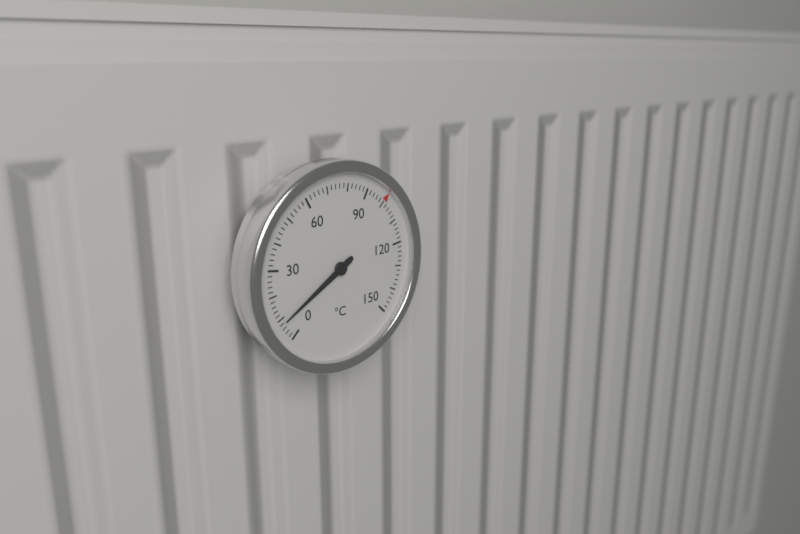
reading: 8 °C
